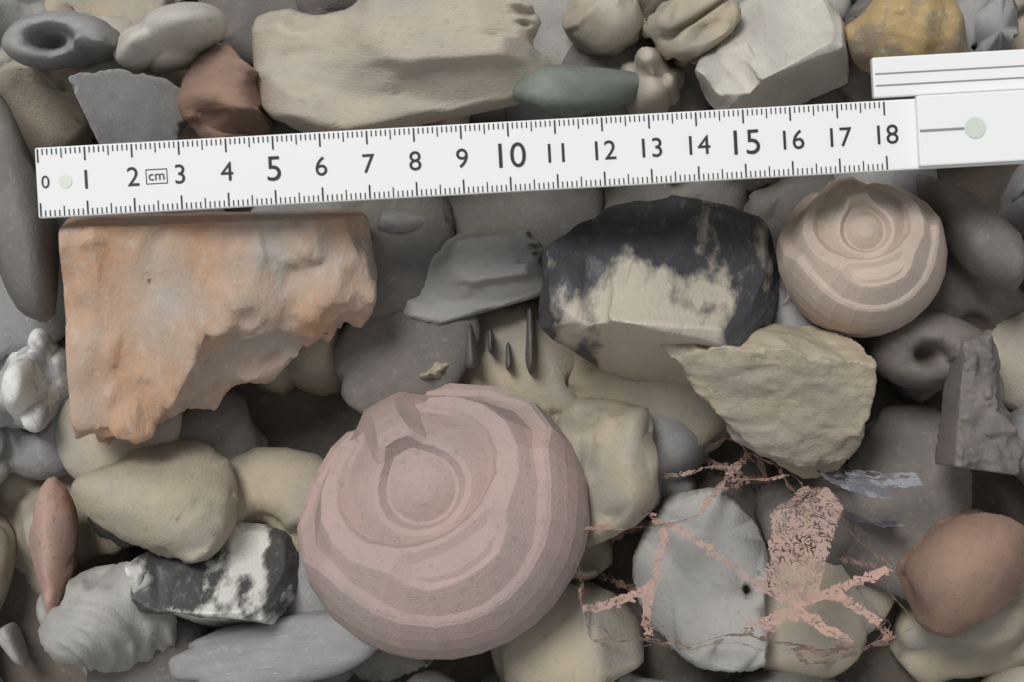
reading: 6.9 cm
